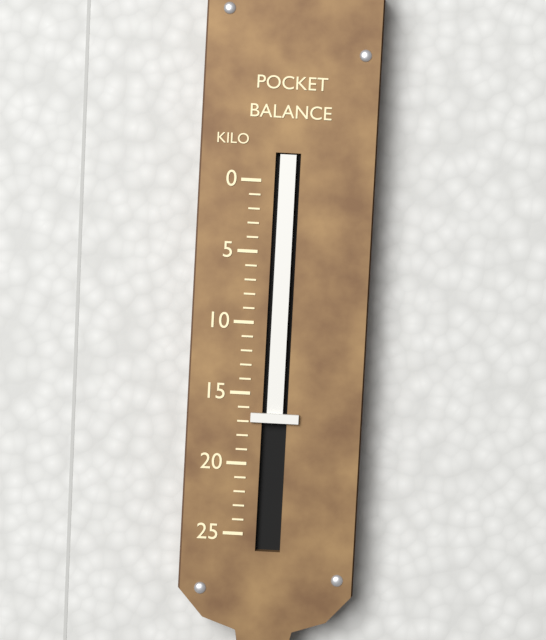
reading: 17 kg
